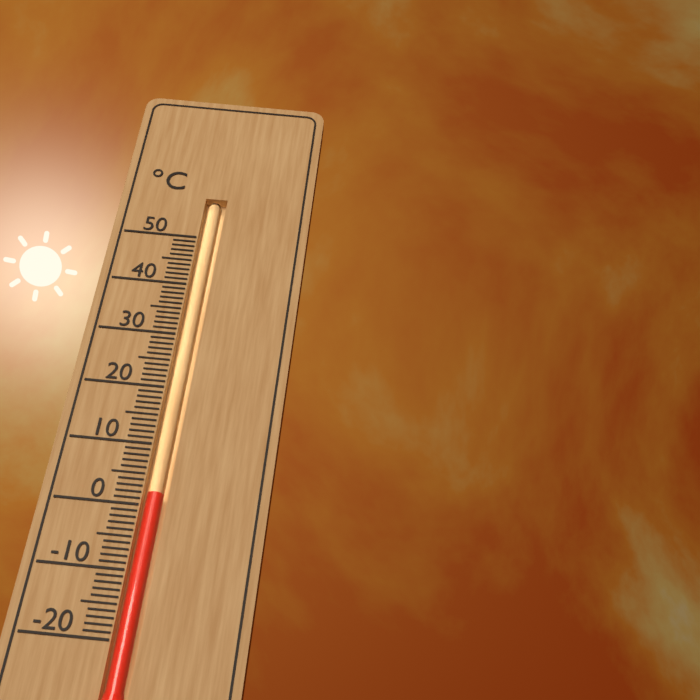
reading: 2 °C
